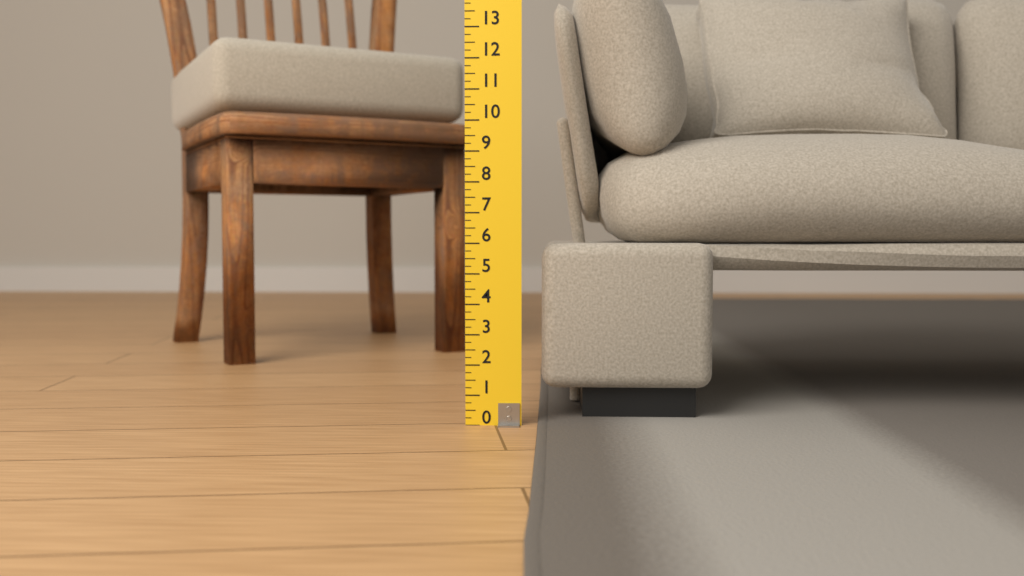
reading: 6.00 (no unit)
